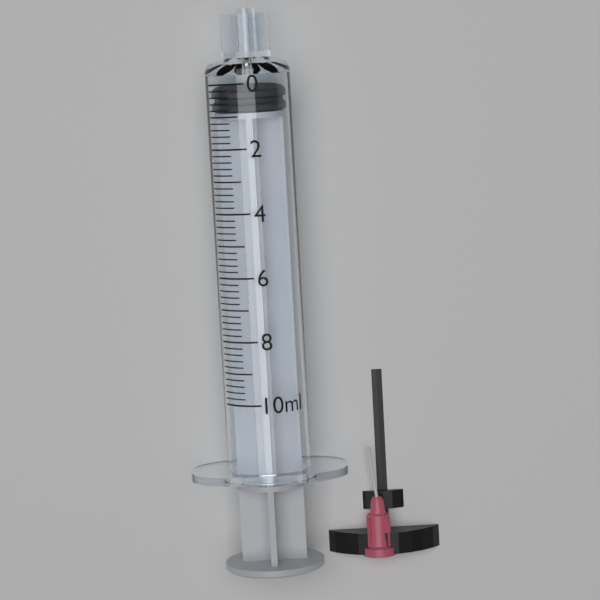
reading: 0.2 ml
